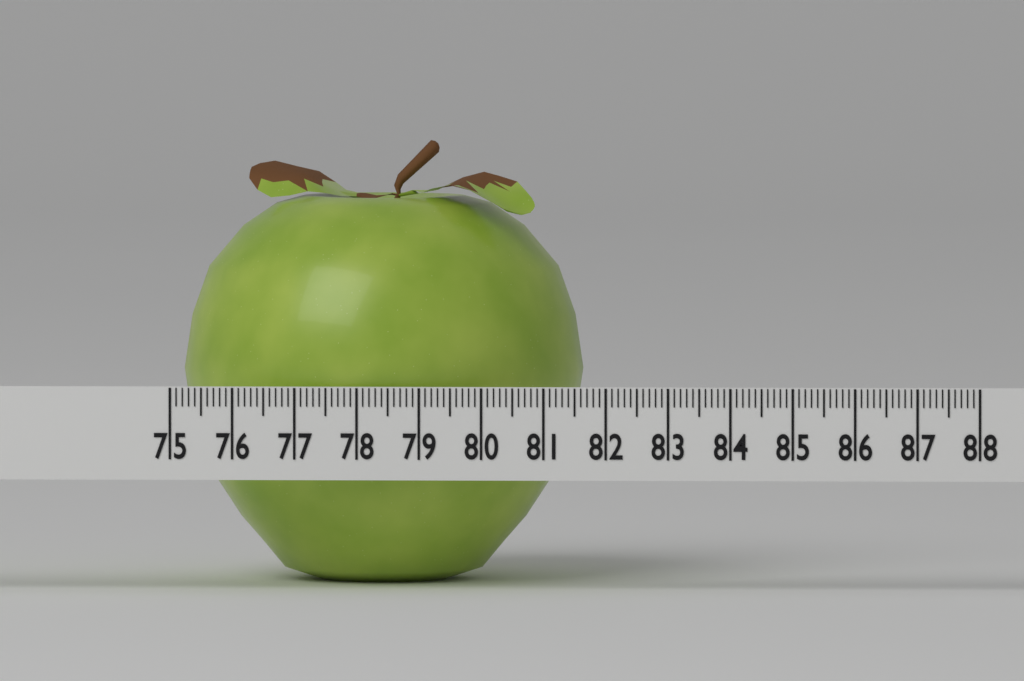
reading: 81.5 (no unit)
